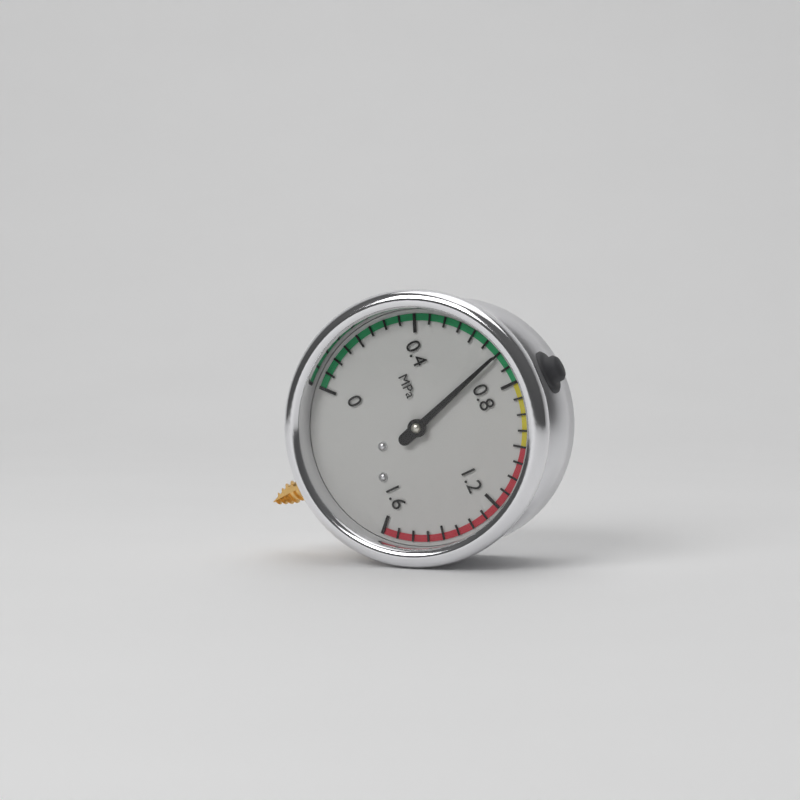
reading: 0.70 MPa
